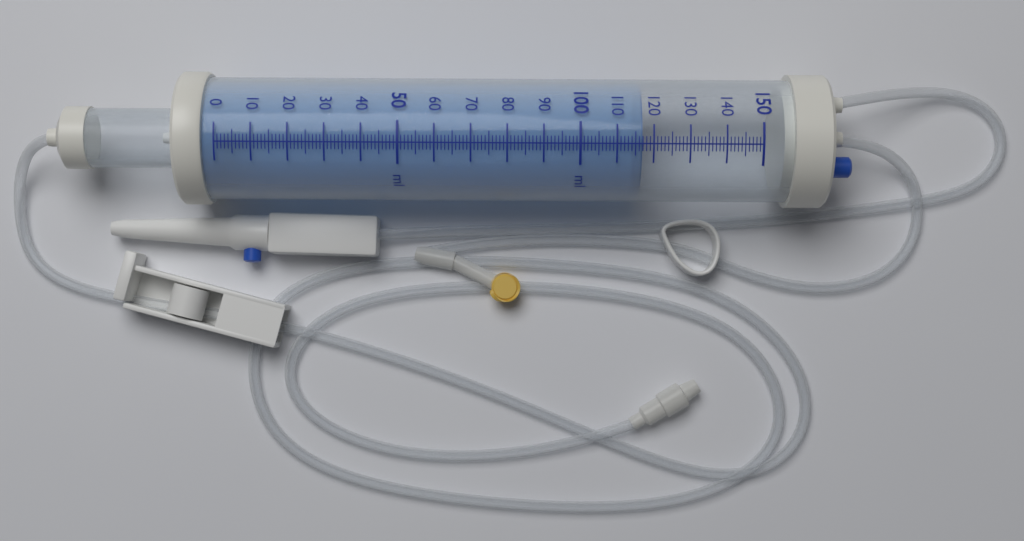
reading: 117 ml
